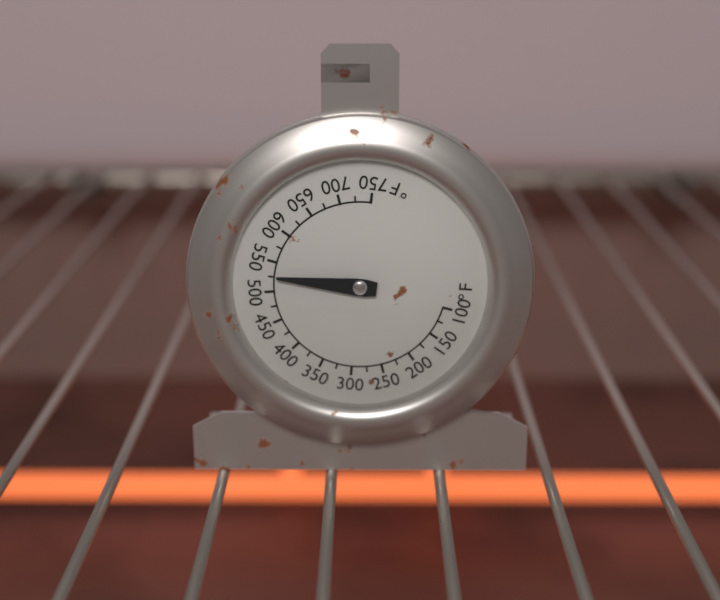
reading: 525 °F
